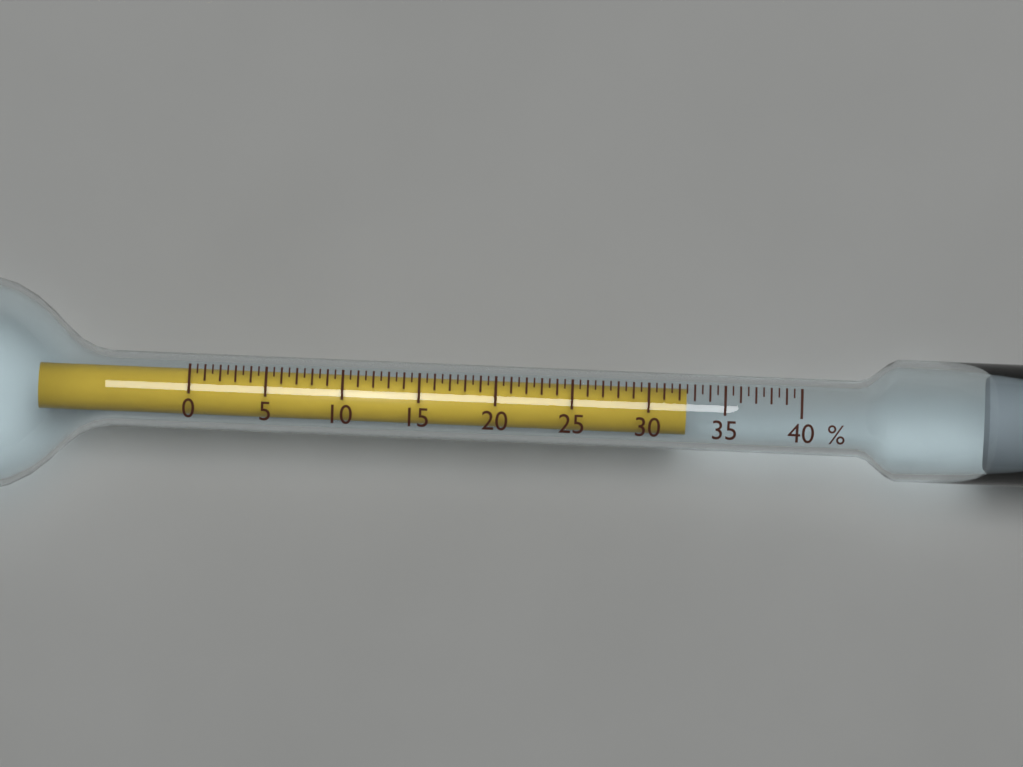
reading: 32.5 %
